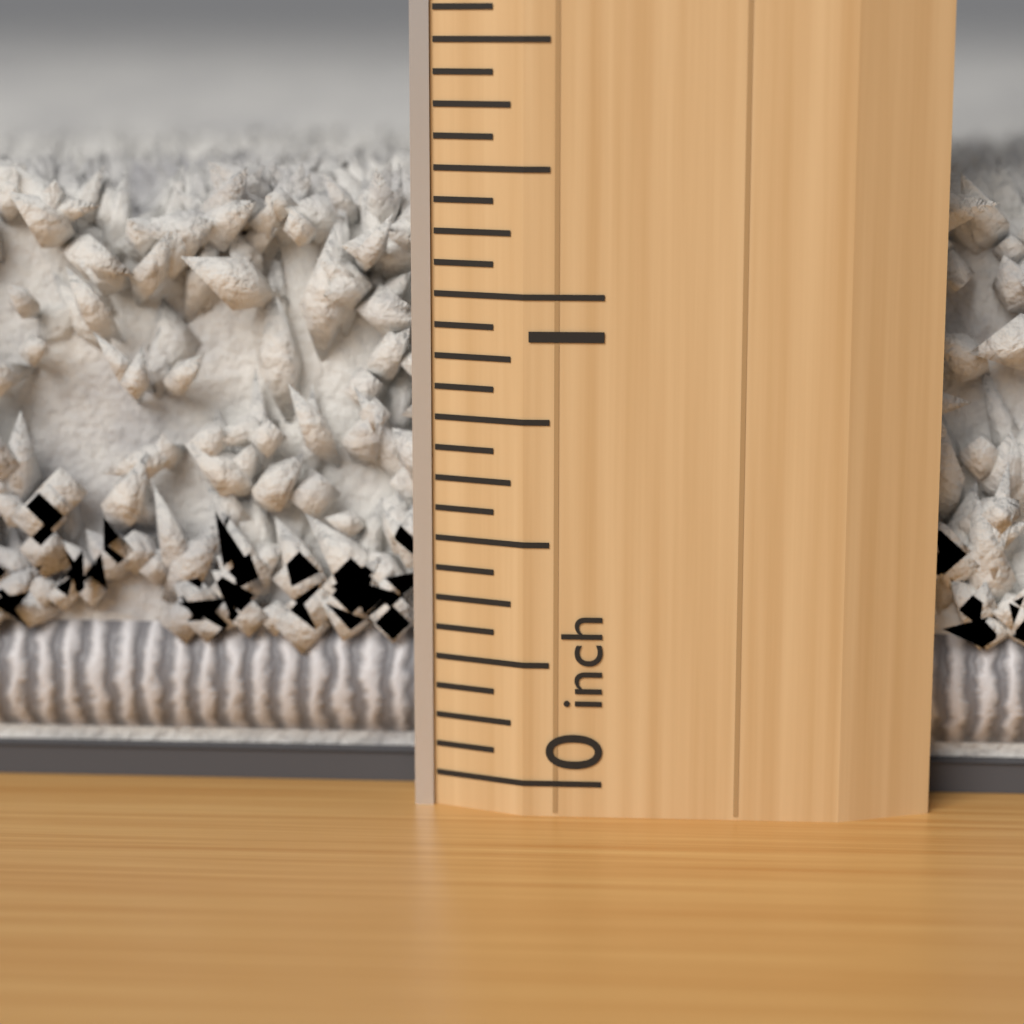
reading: 1.2500 inch
